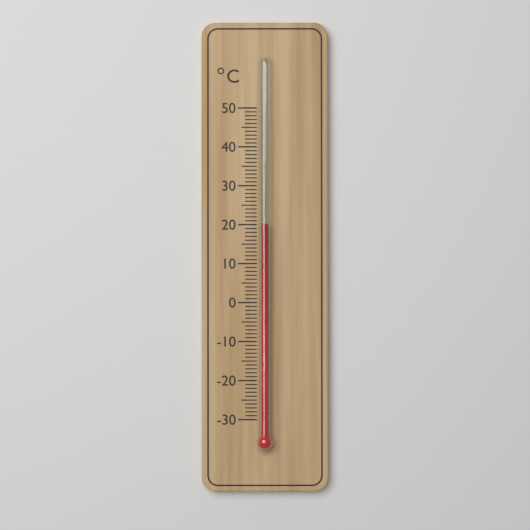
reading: 20 °C
